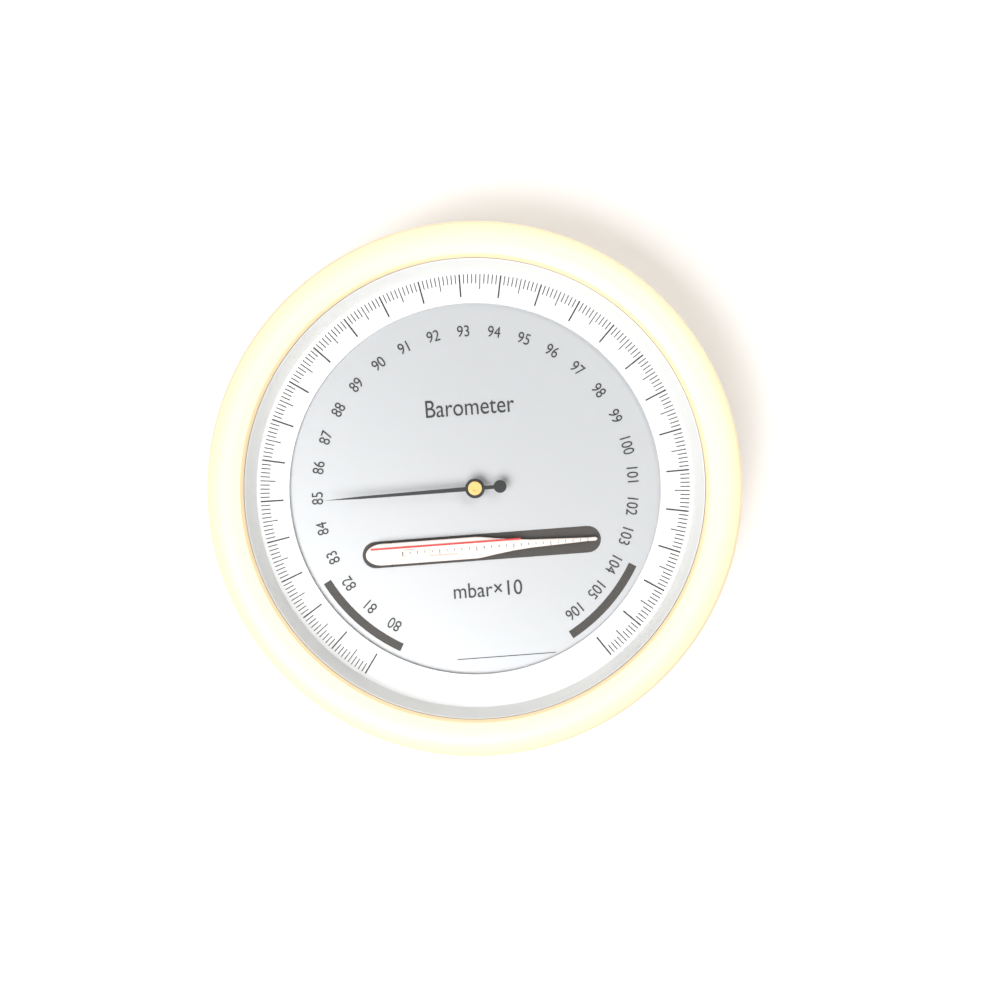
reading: 84.9 mbar×10
